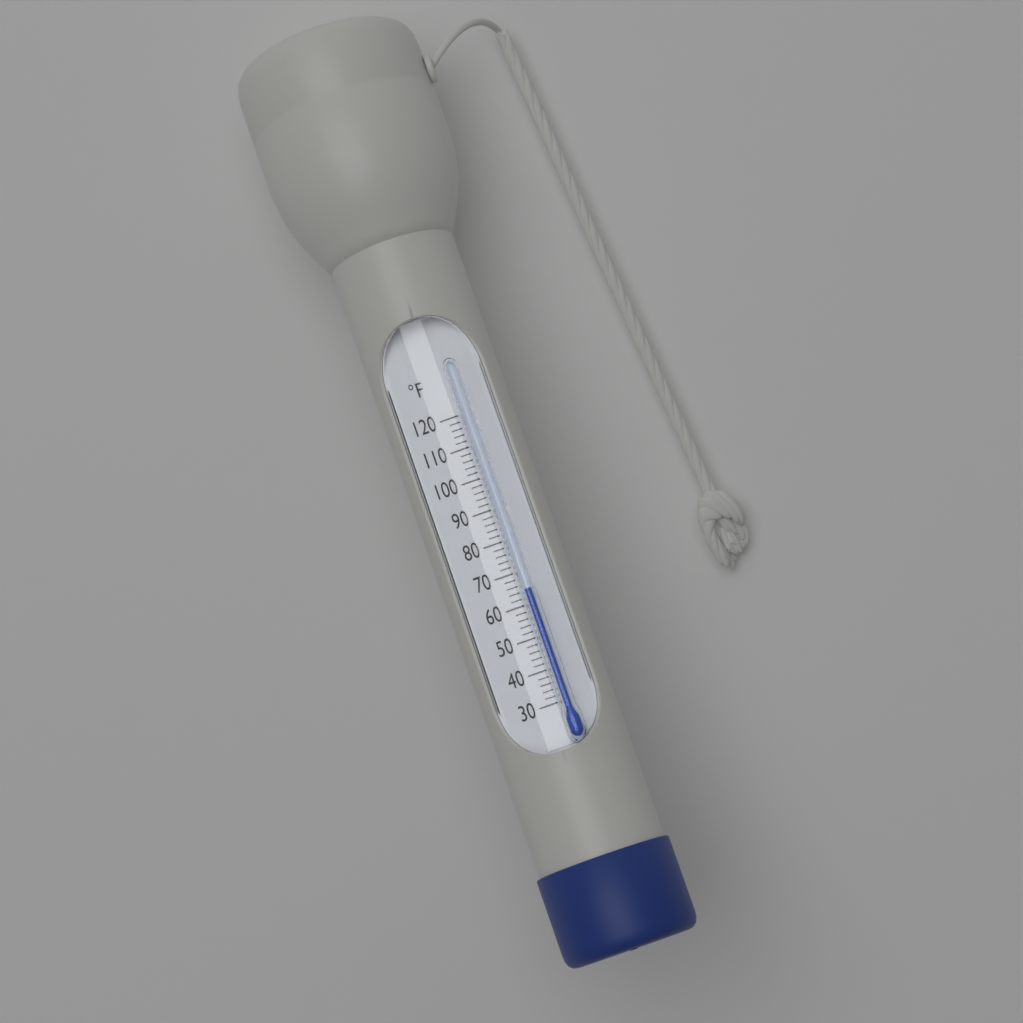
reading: 64 °F
